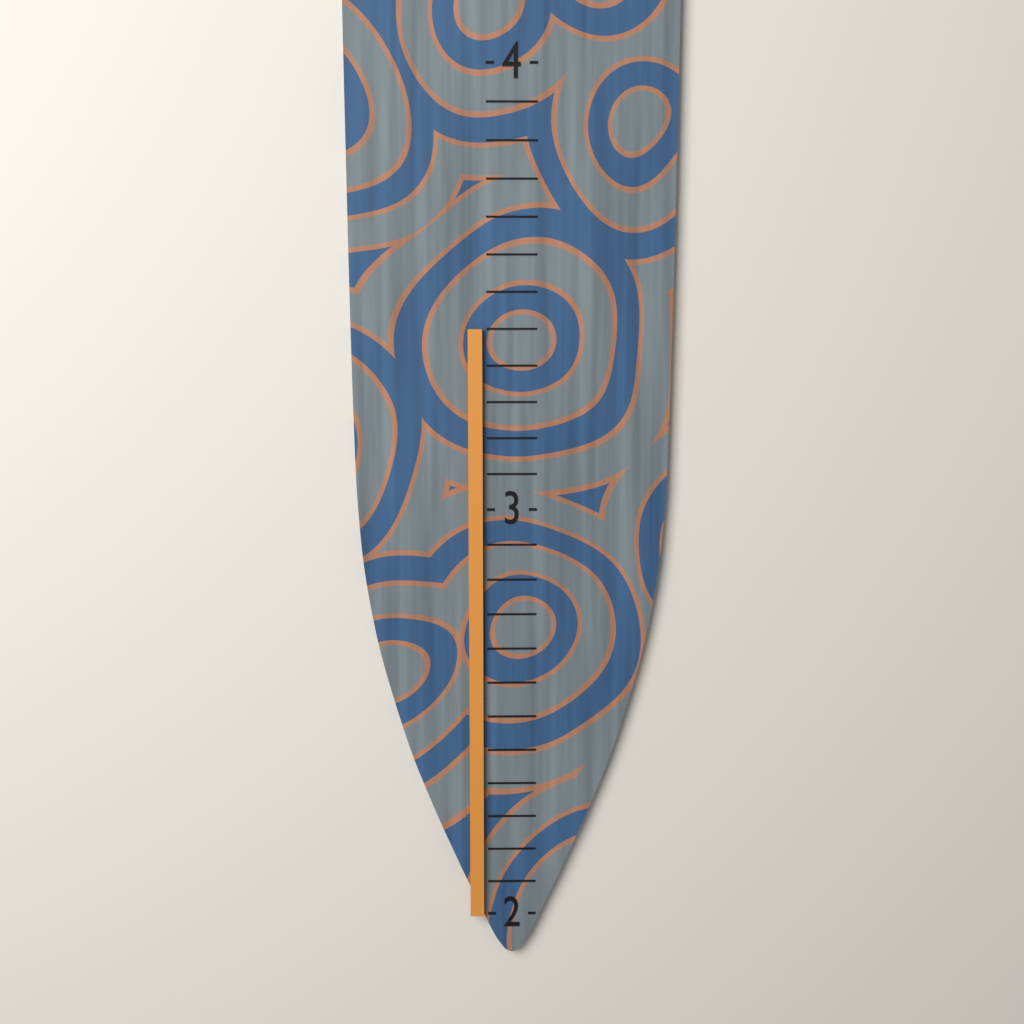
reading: 3.416666 (no unit)
